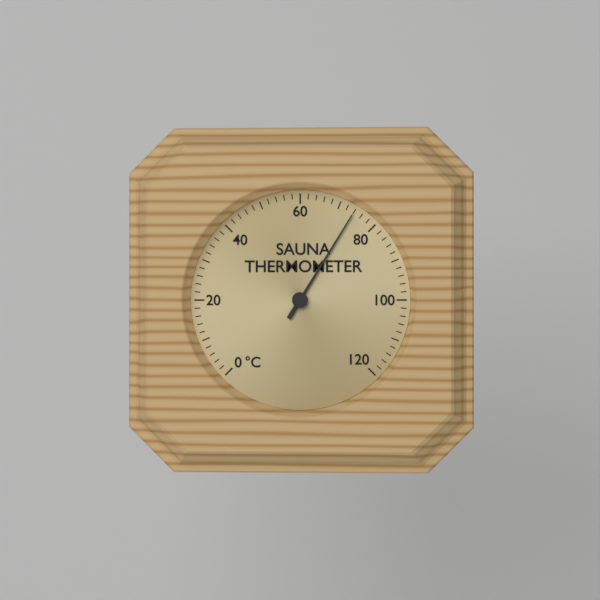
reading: 74 °C
